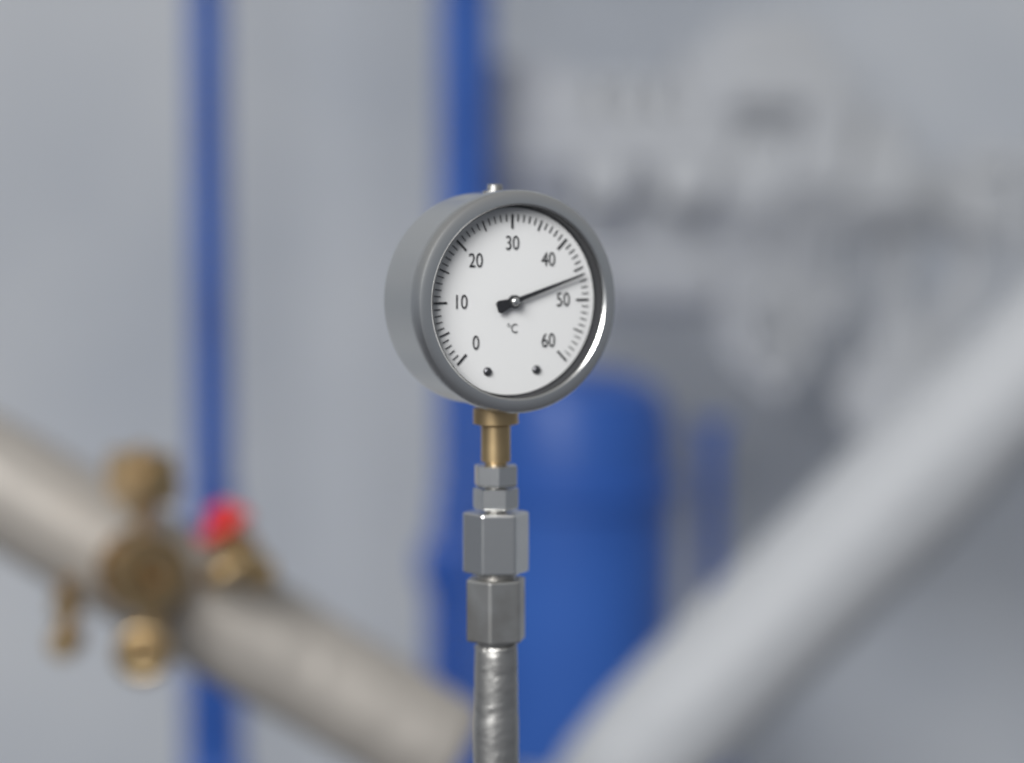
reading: 46 °C
